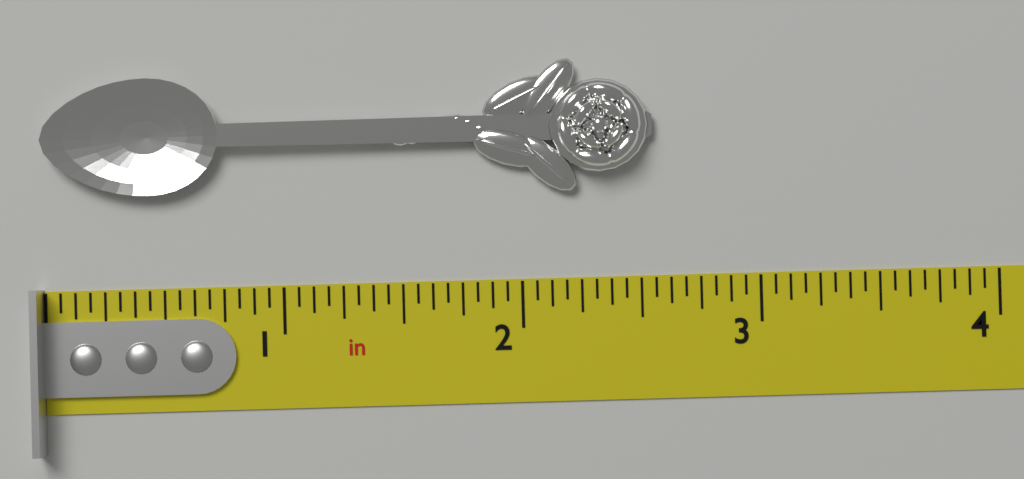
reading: 2.5625 in
